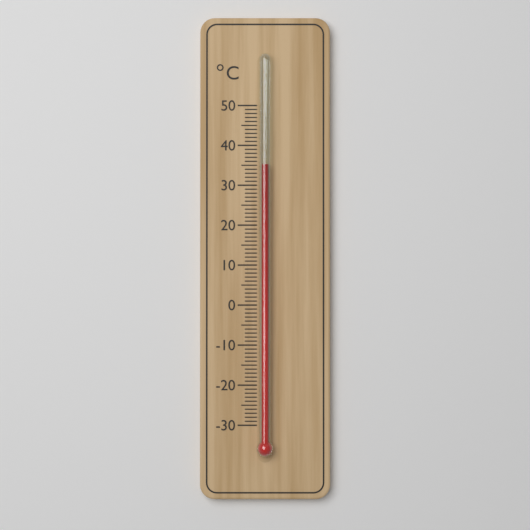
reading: 35 °C
